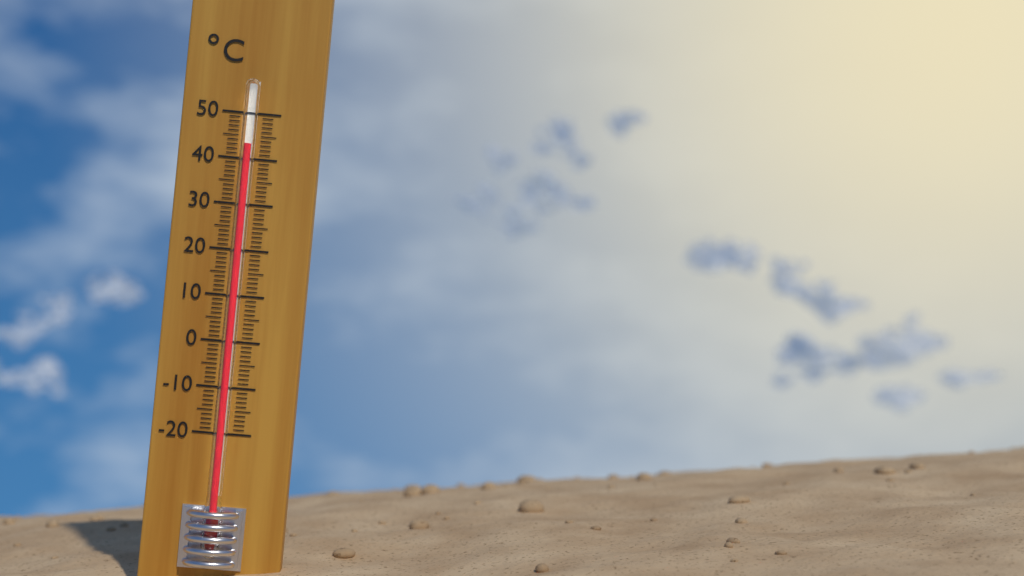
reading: 43 °C
